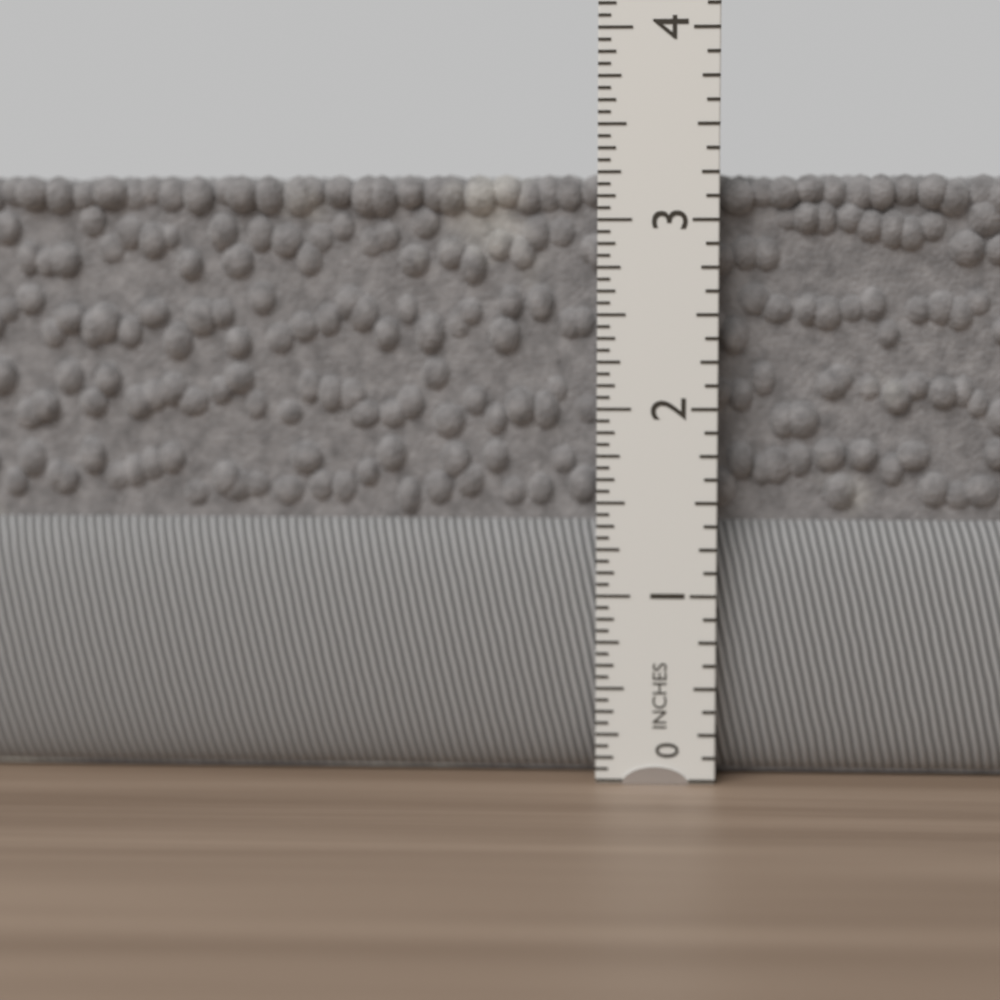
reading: 3.2500 in
